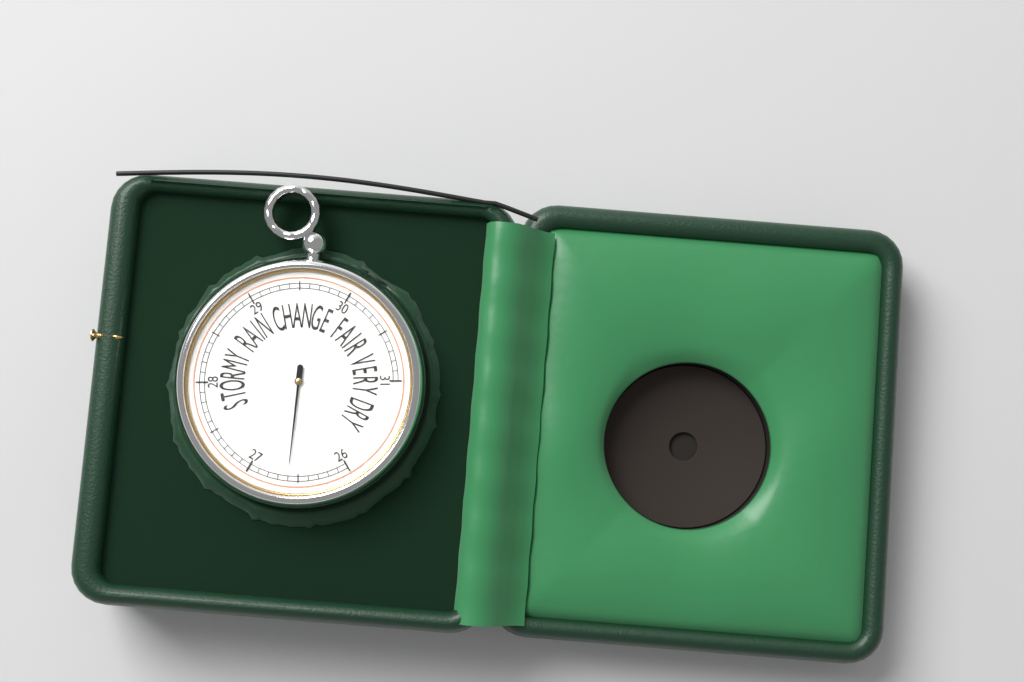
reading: 26.6 inHg
